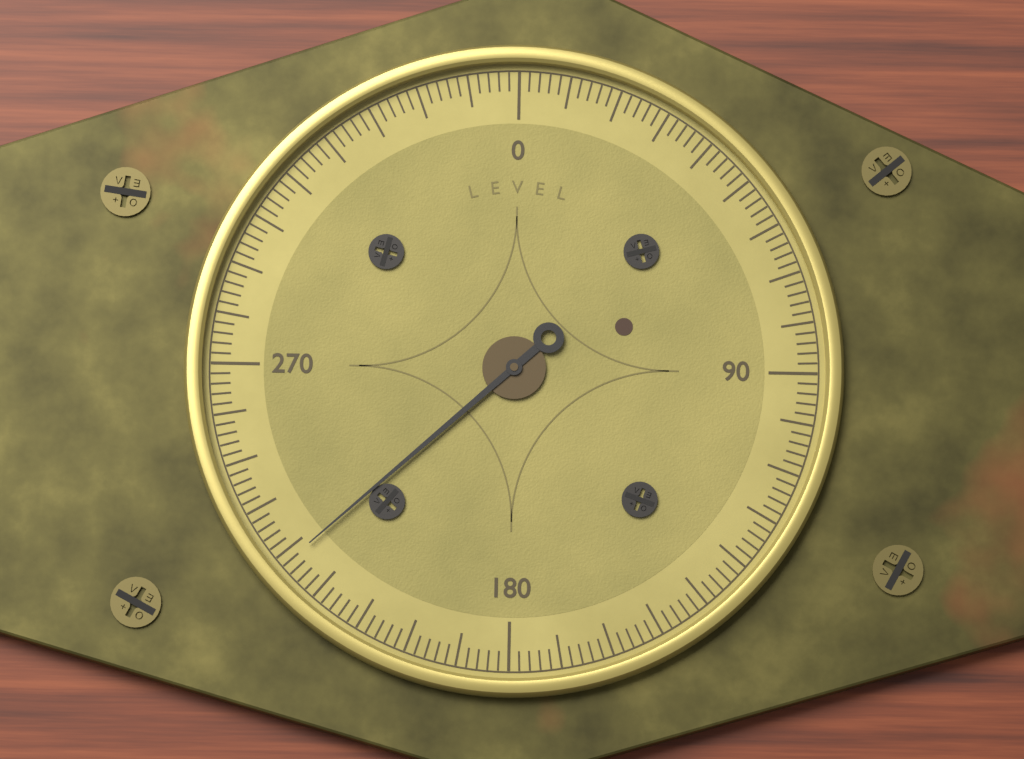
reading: 228 (no unit)
